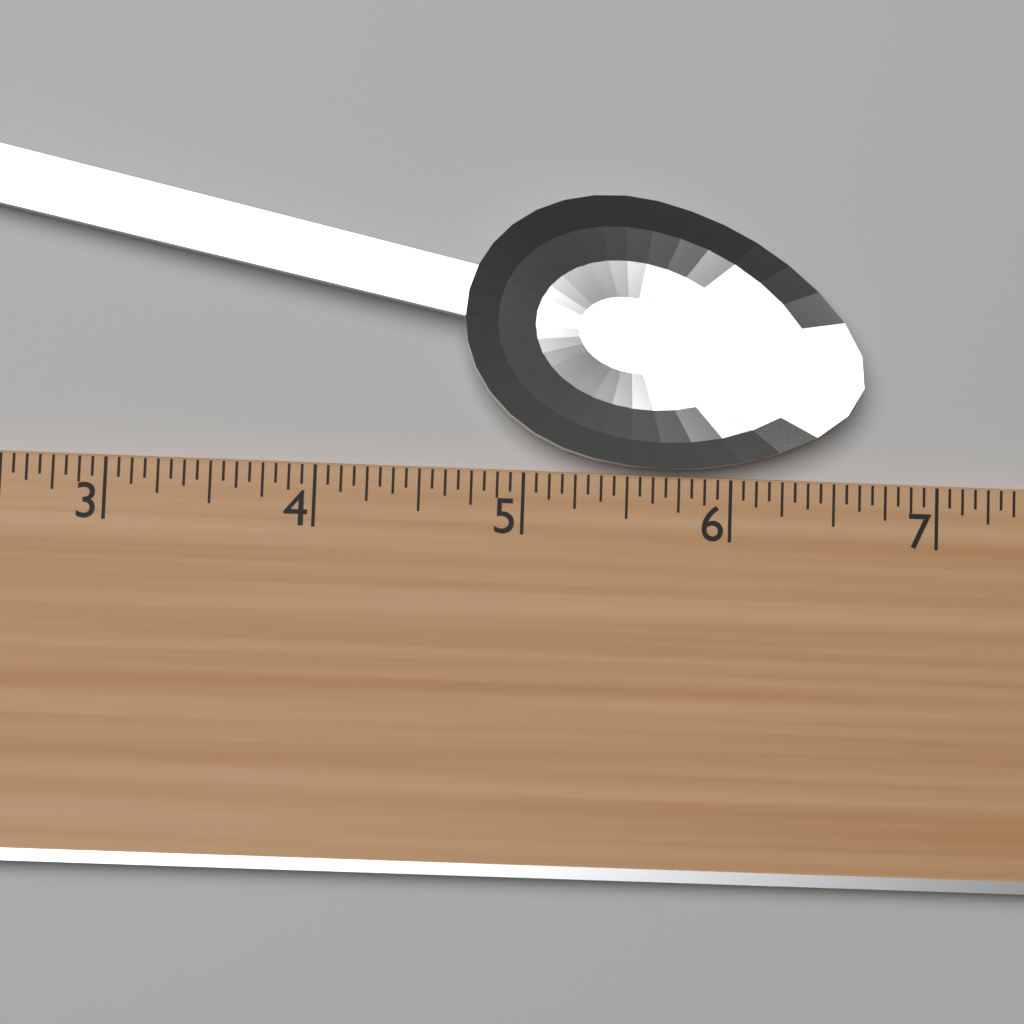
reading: 6.6250 (no unit)
